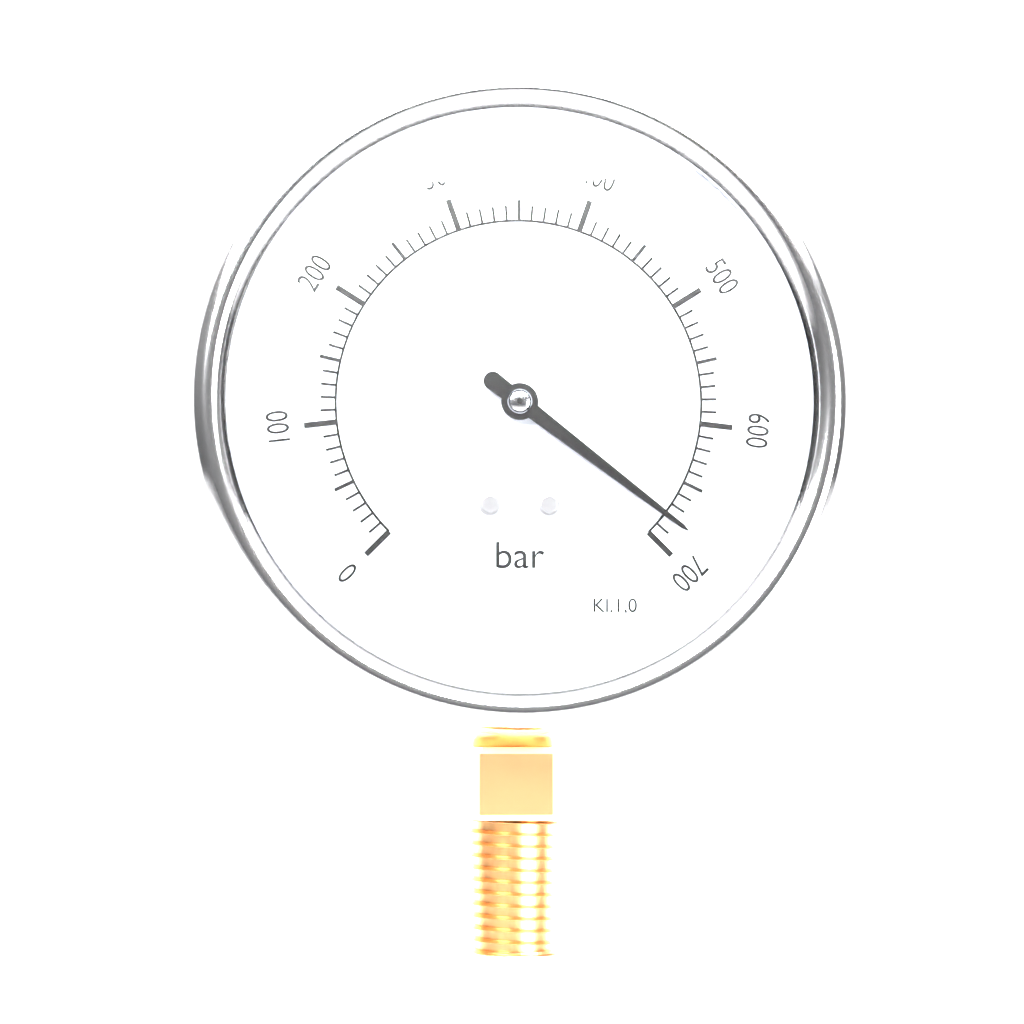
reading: 680 bar
